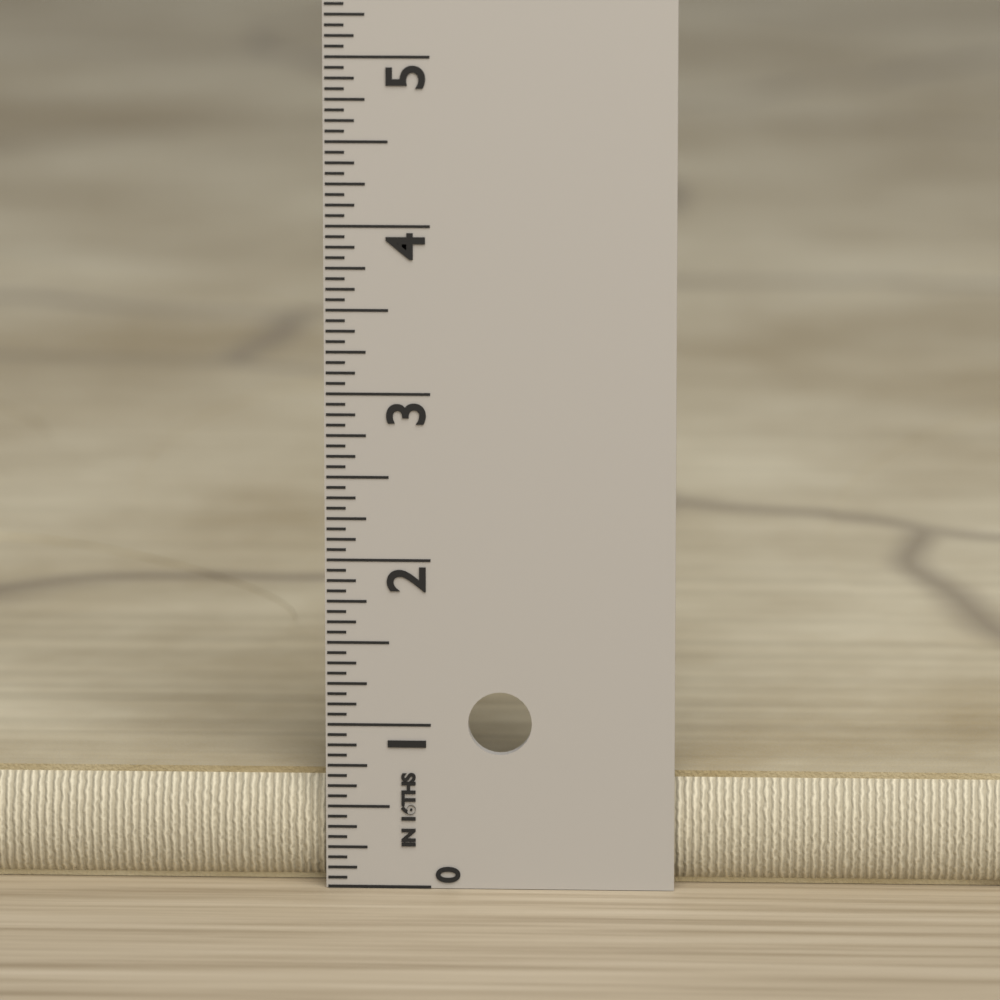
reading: 0.6875 in
